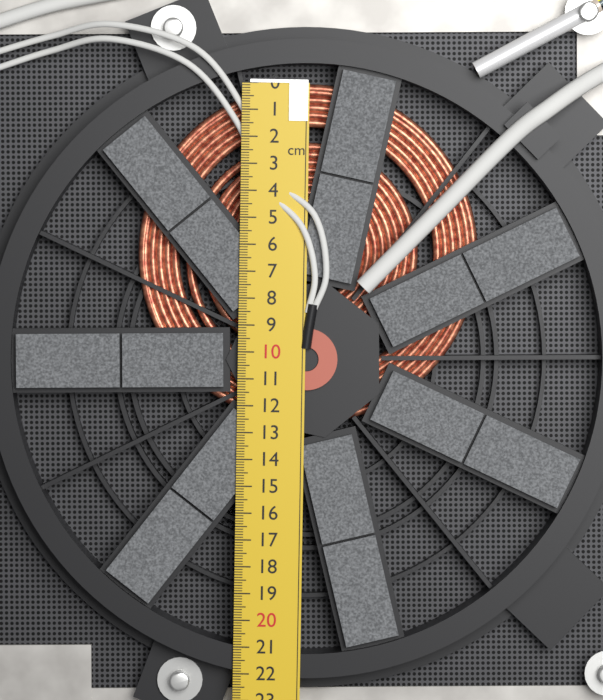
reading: 12.7 cm
